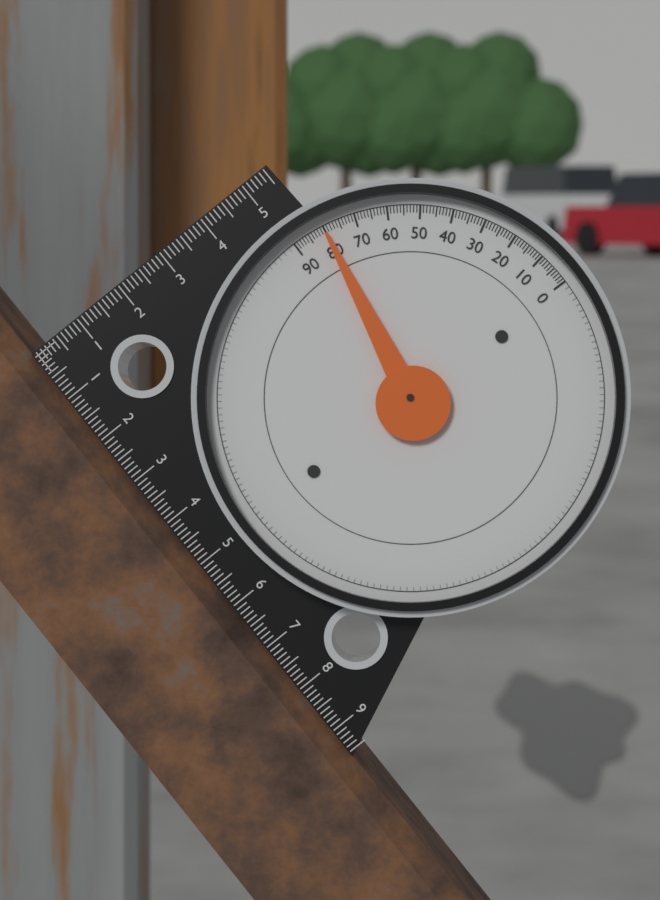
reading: 80 (no unit)
